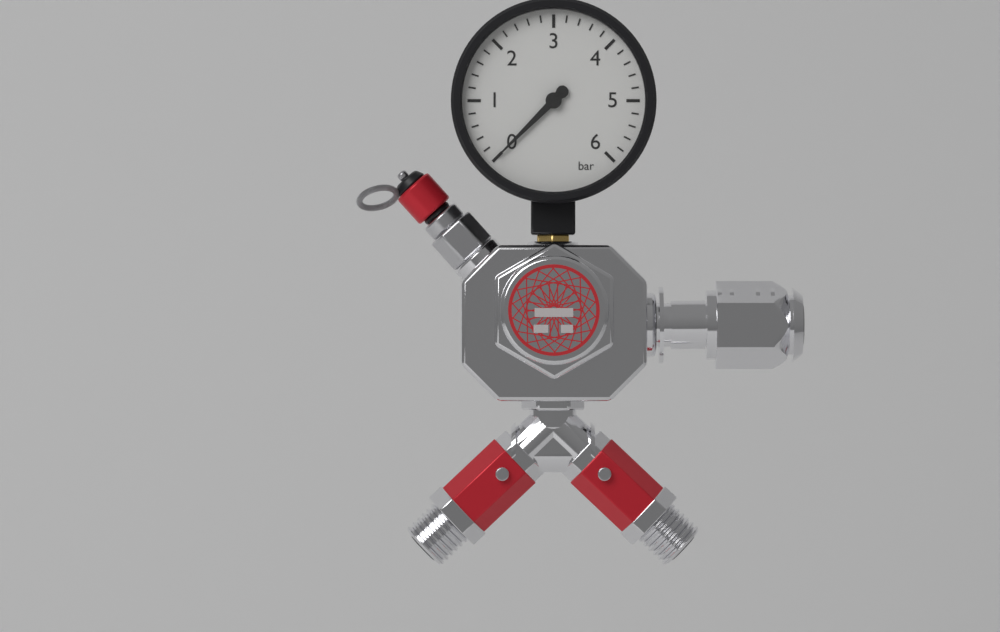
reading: 0.0 bar
